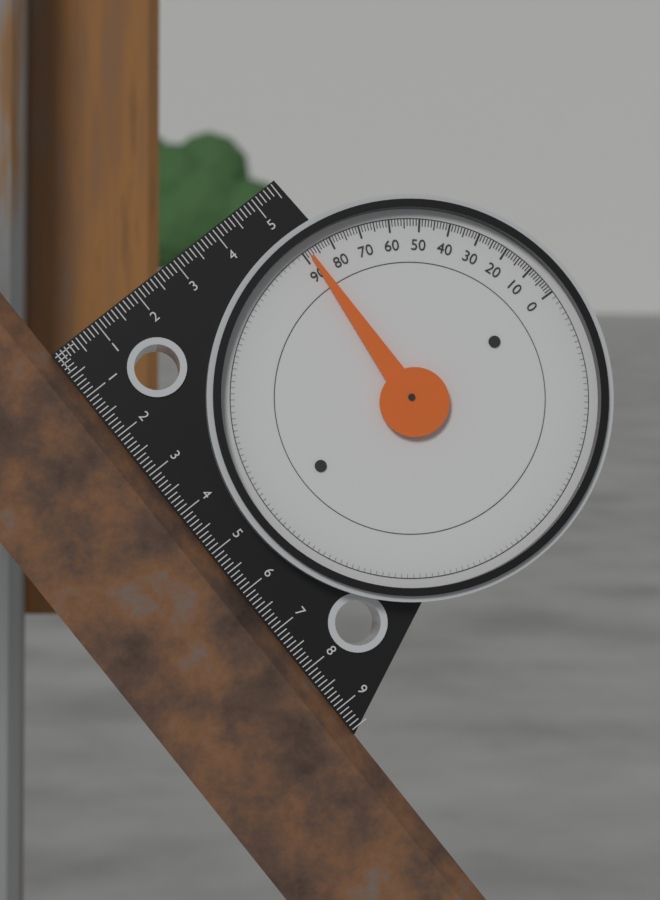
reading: 88 (no unit)
